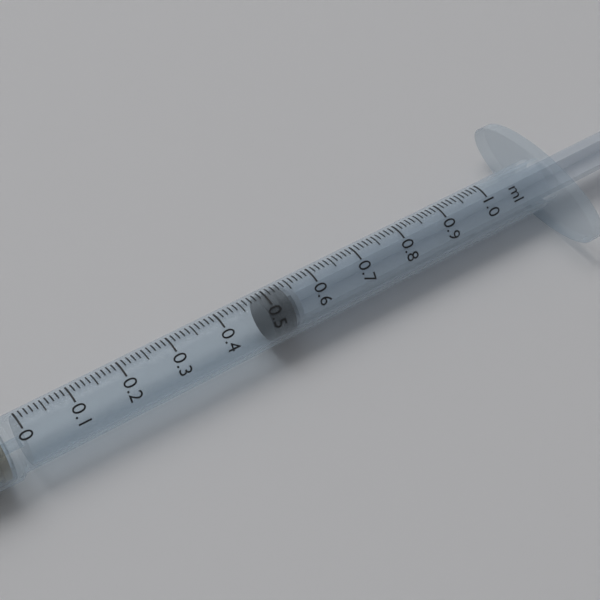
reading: 0.49 ml
